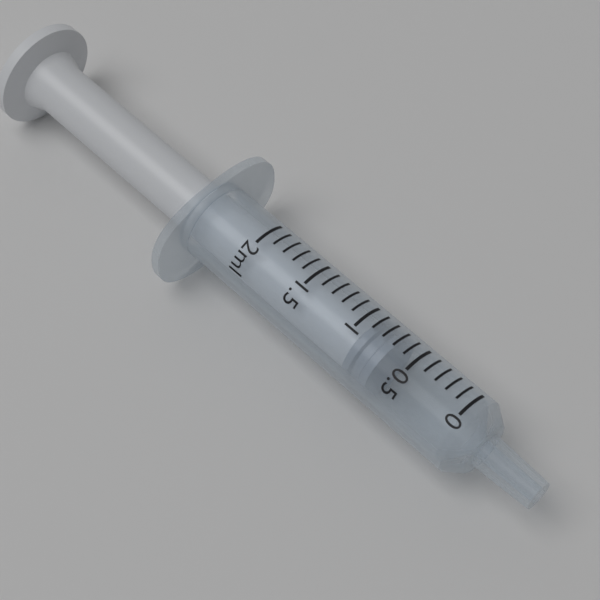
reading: 0.7 ml
